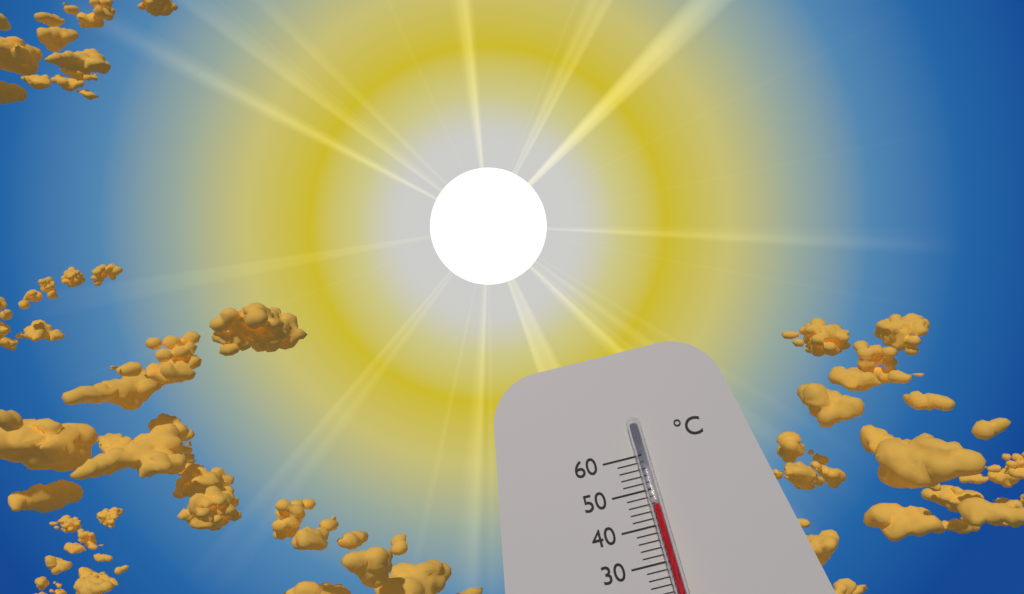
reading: 45 °C
